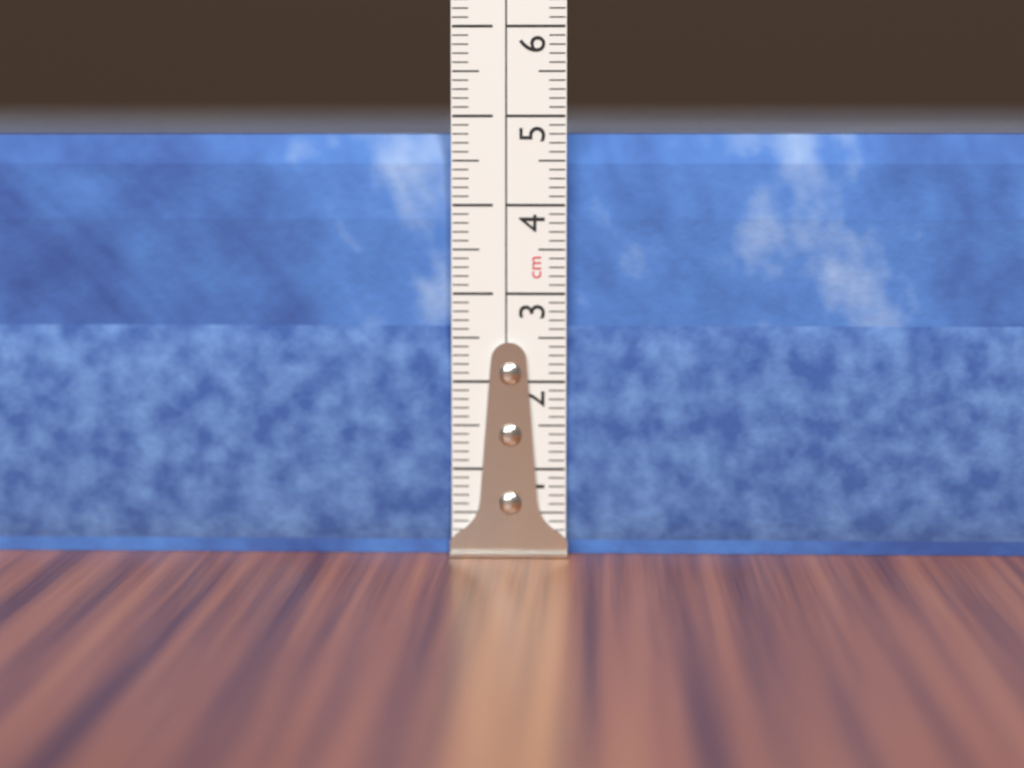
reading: 4.8 cm
